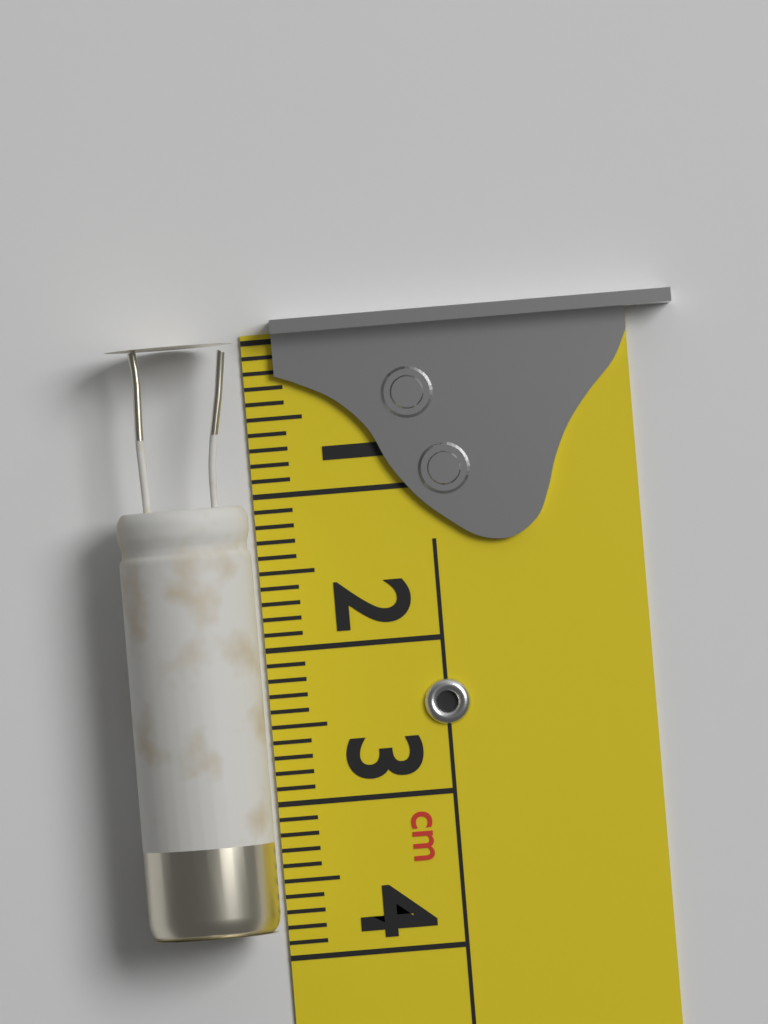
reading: 3.8 cm
